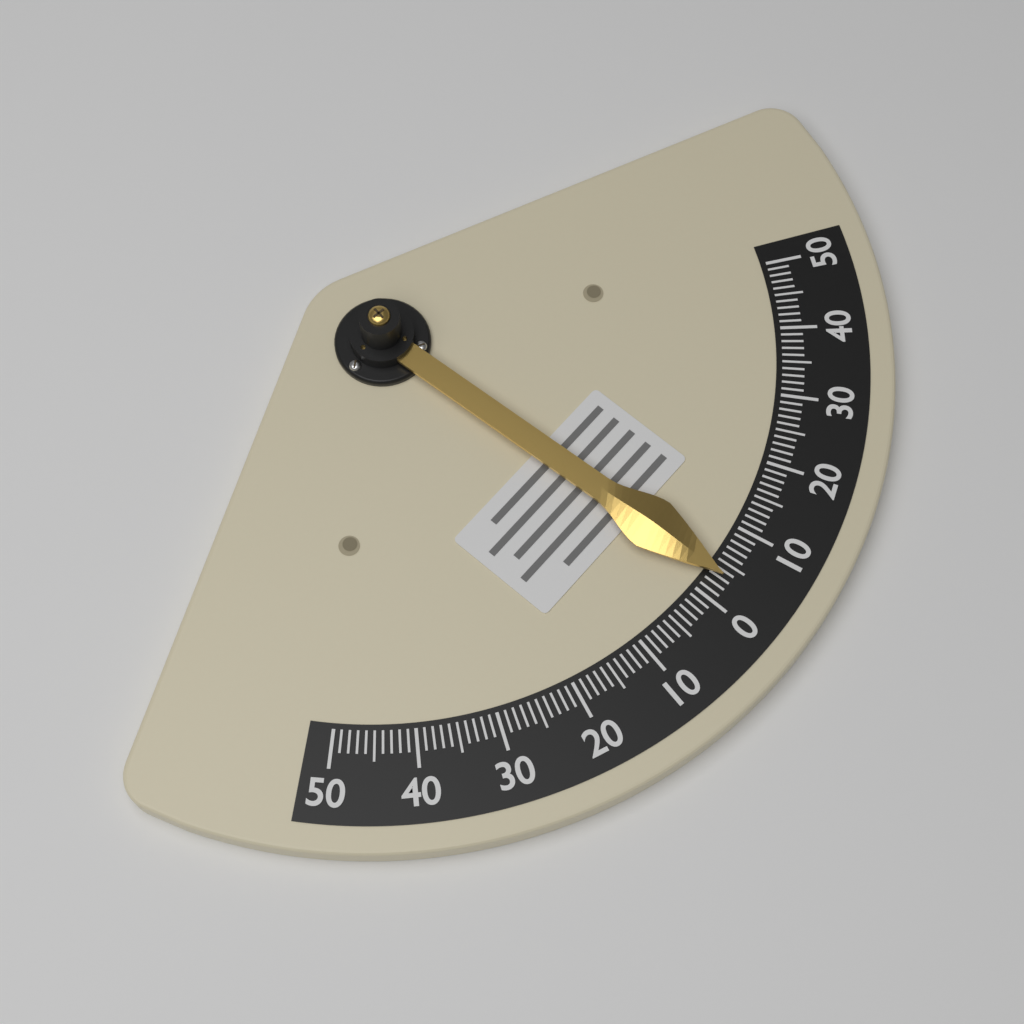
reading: 3 (no unit)
